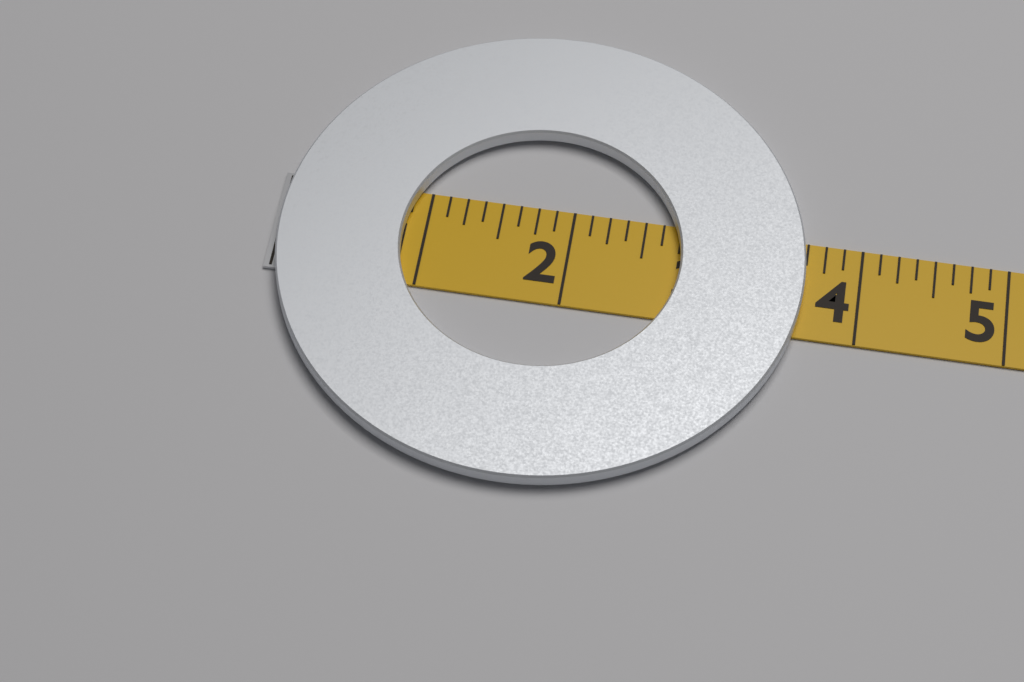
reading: 3.625 (no unit)
